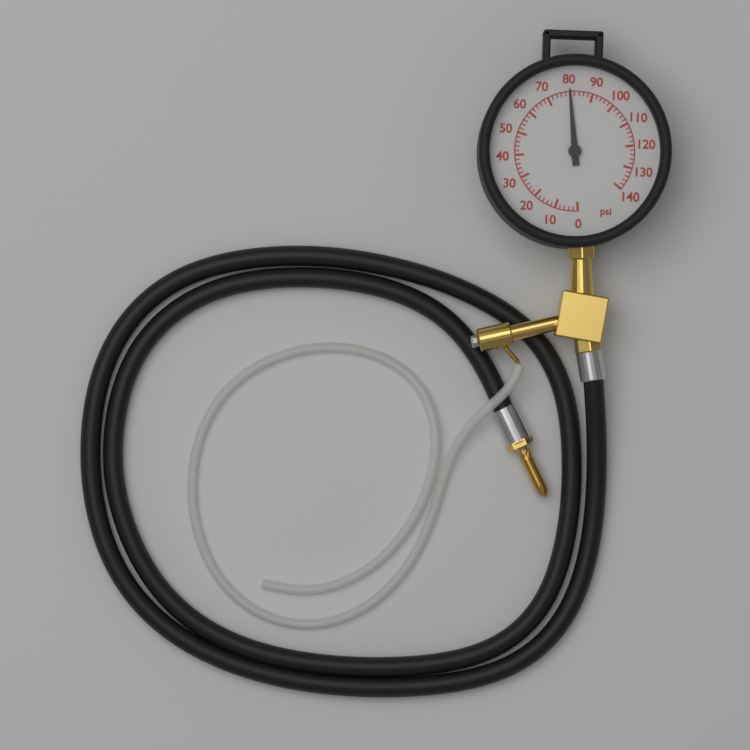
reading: 80 psi
